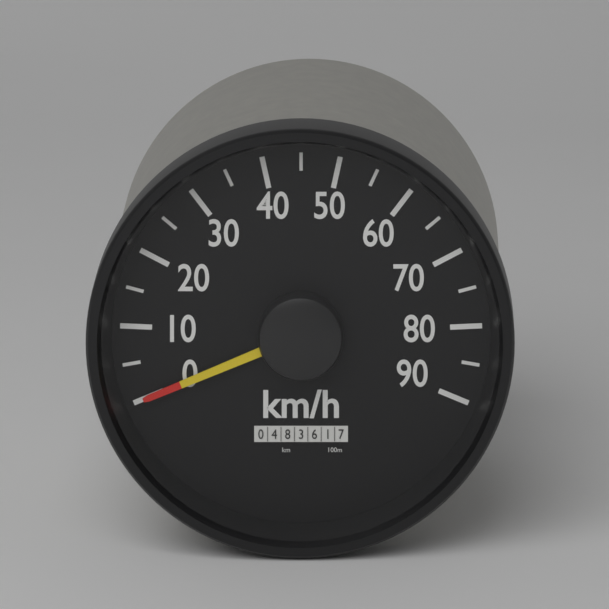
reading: 0 km/h
